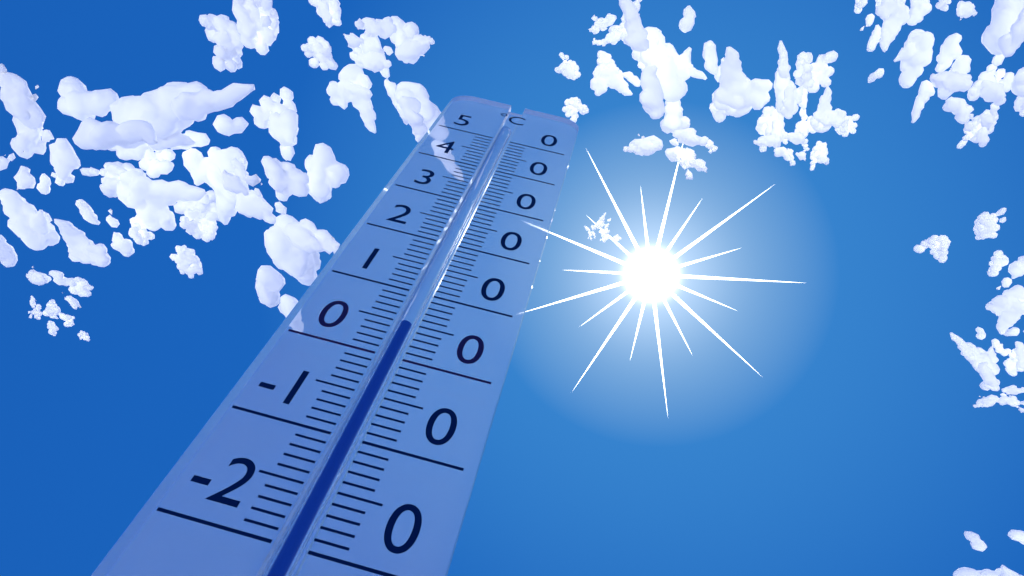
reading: 5 °C
